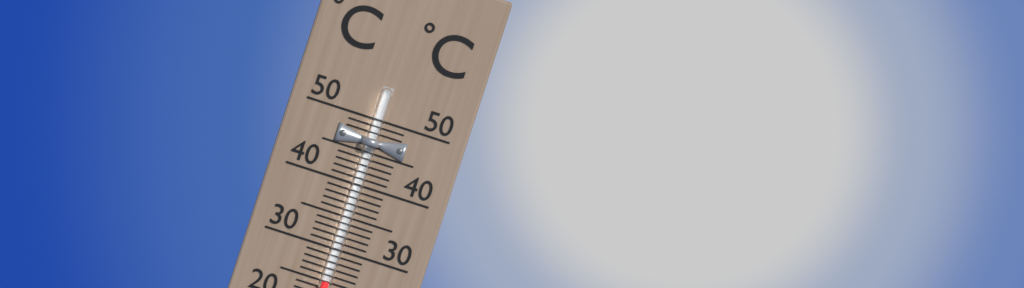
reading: 25 °C
